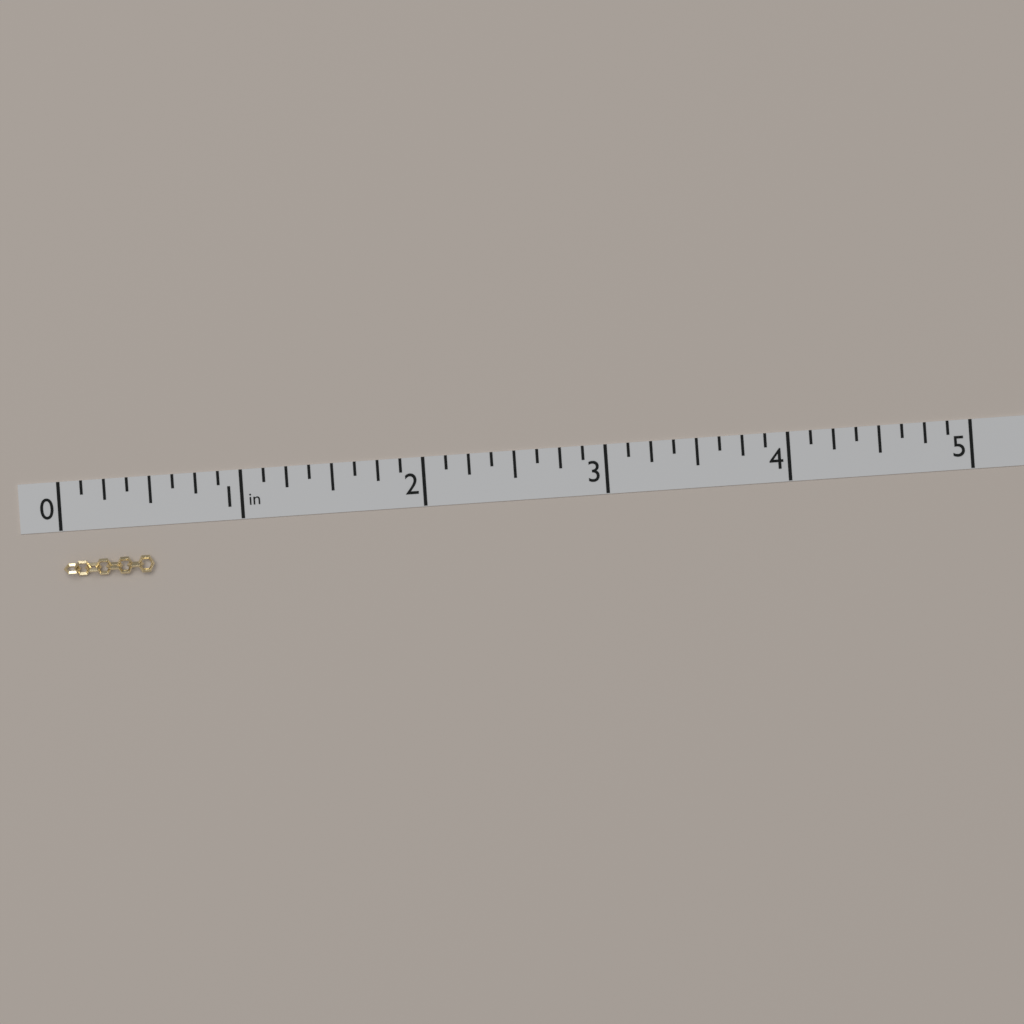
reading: 0.500 in
